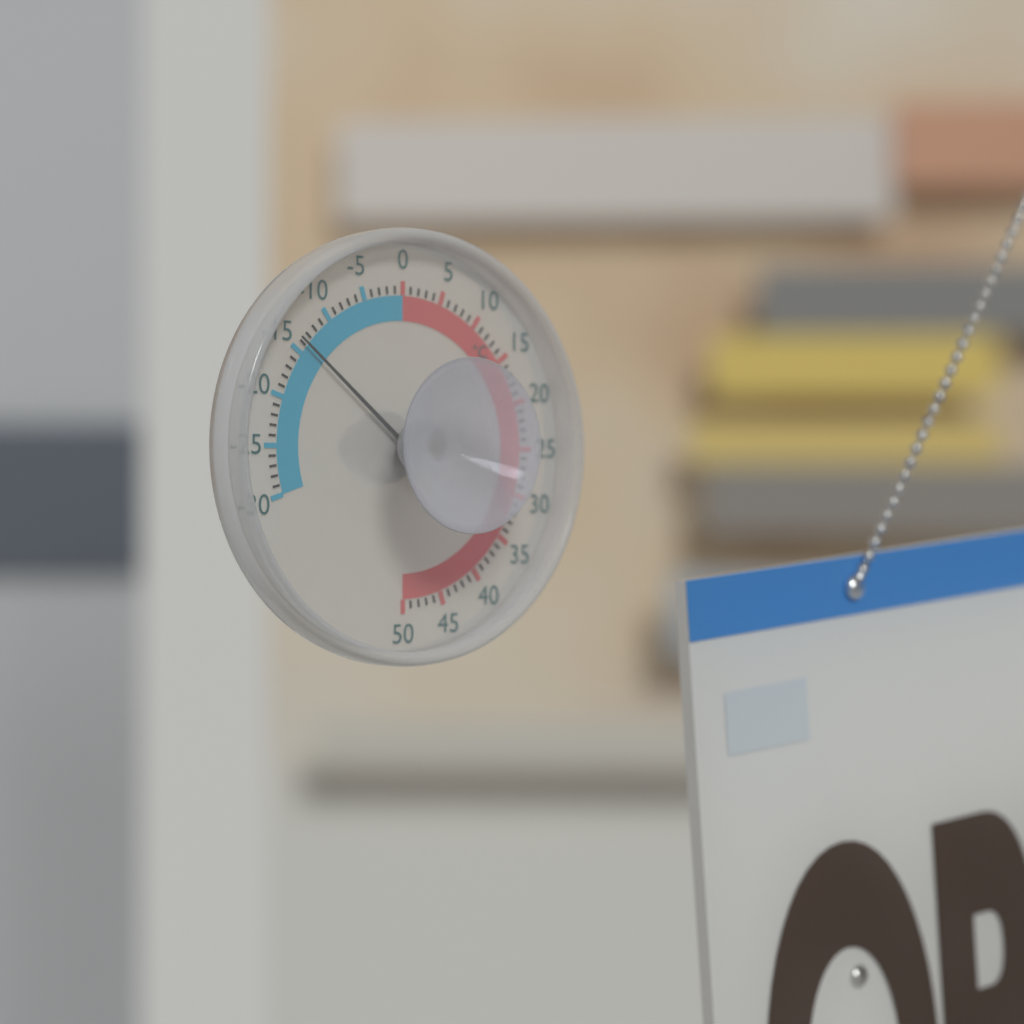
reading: -14 °C
